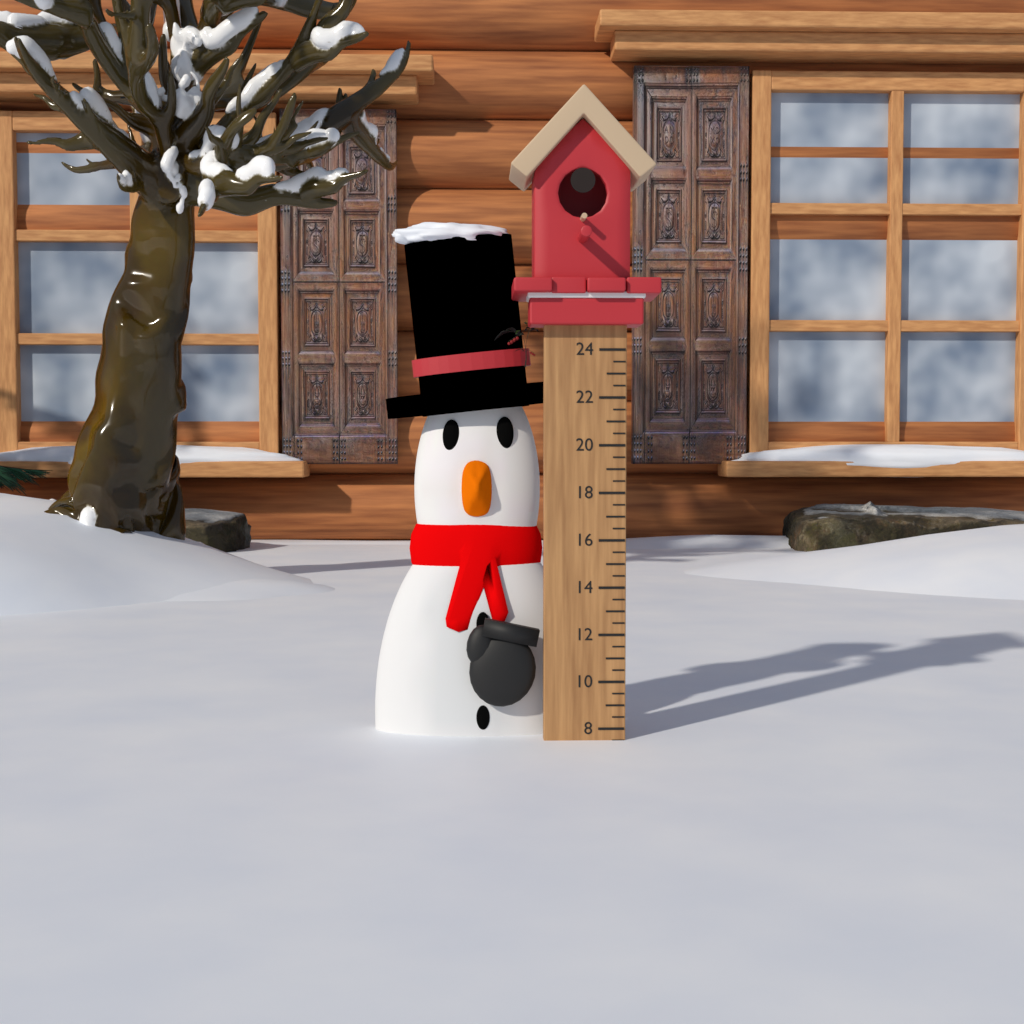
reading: 7.5 (no unit)
